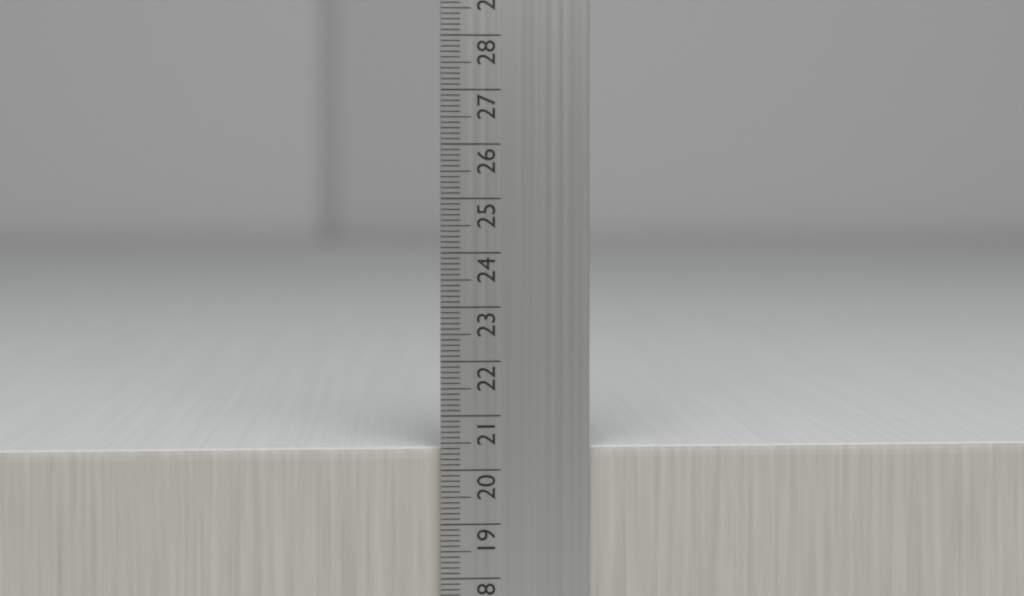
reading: 20.4 cm
